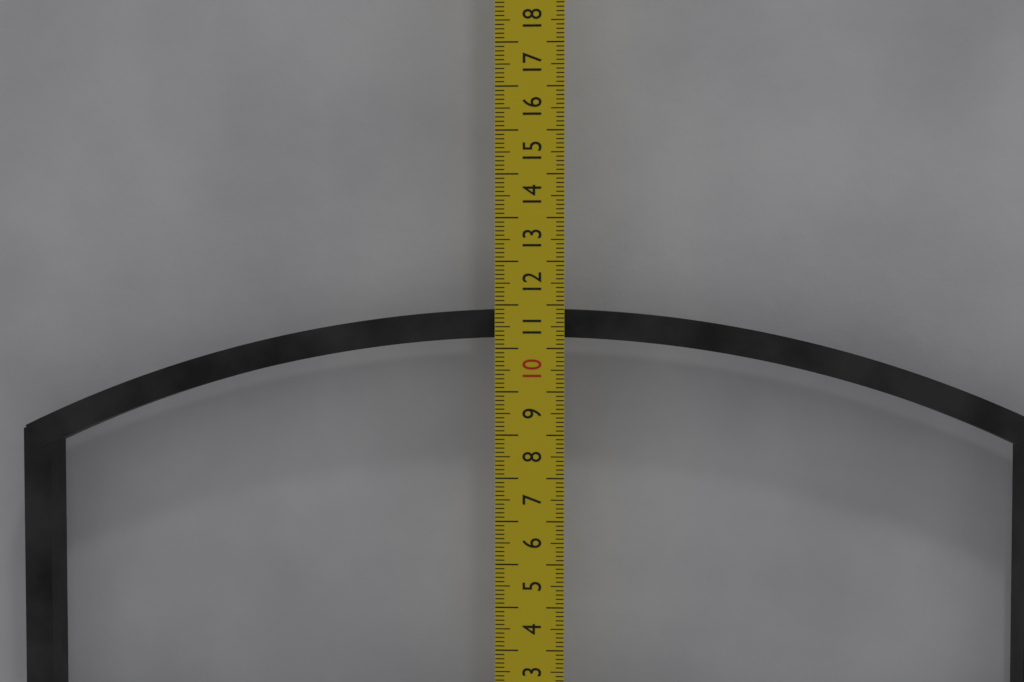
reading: 10.9 cm
